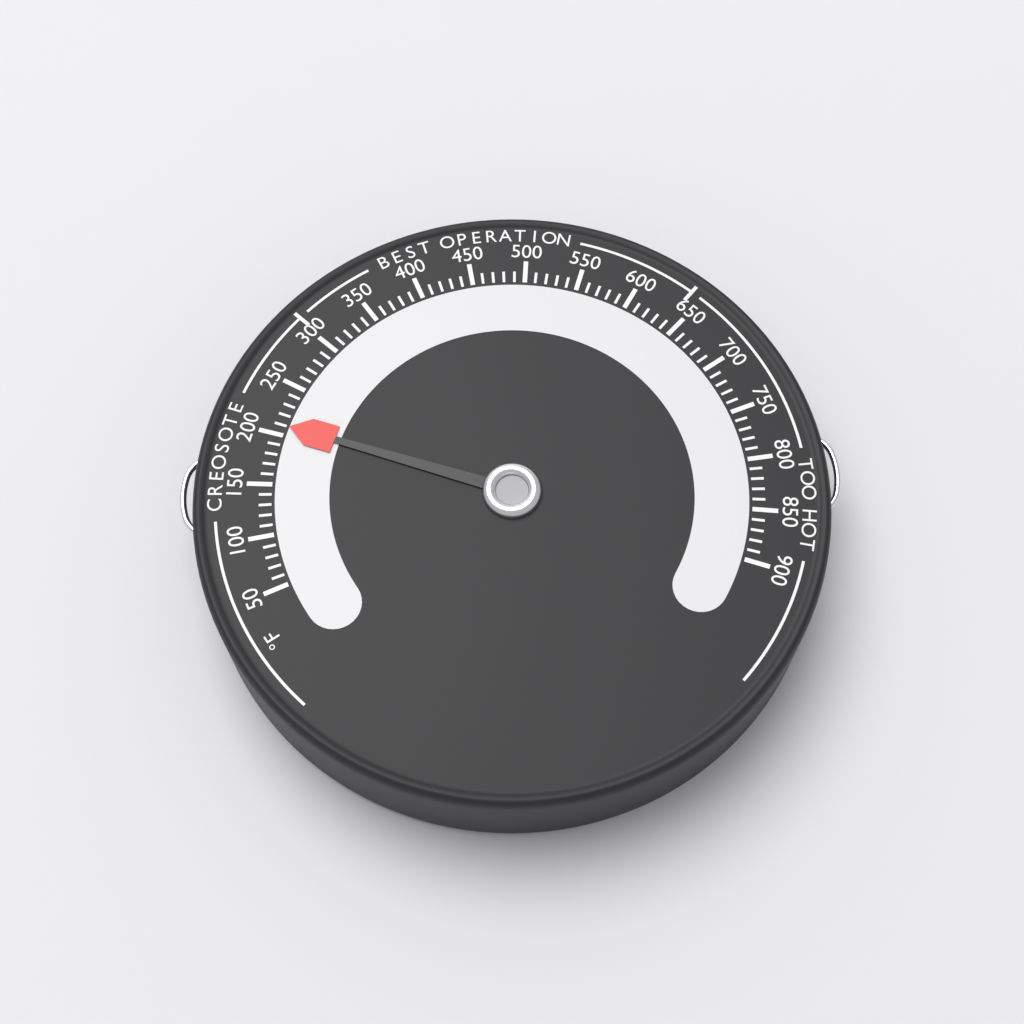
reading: 210 °F
